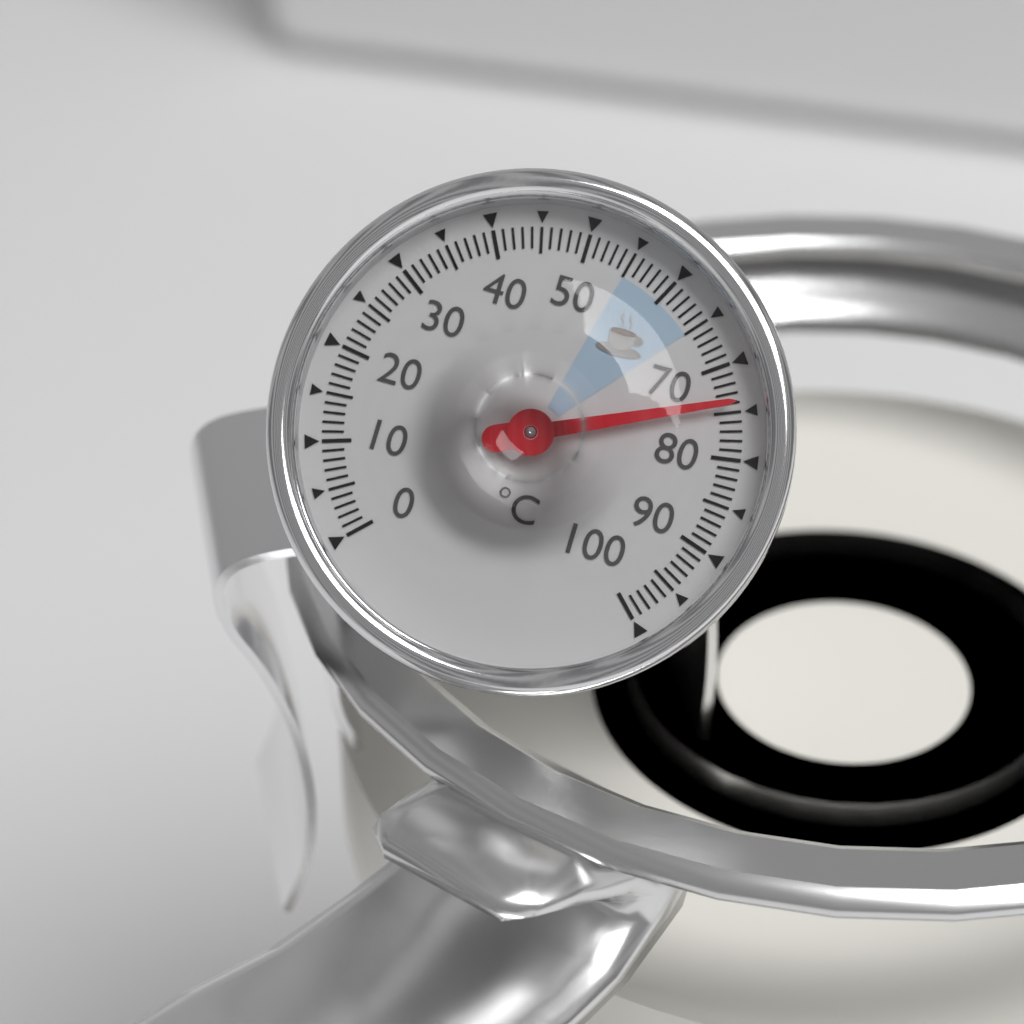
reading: 74 °C
